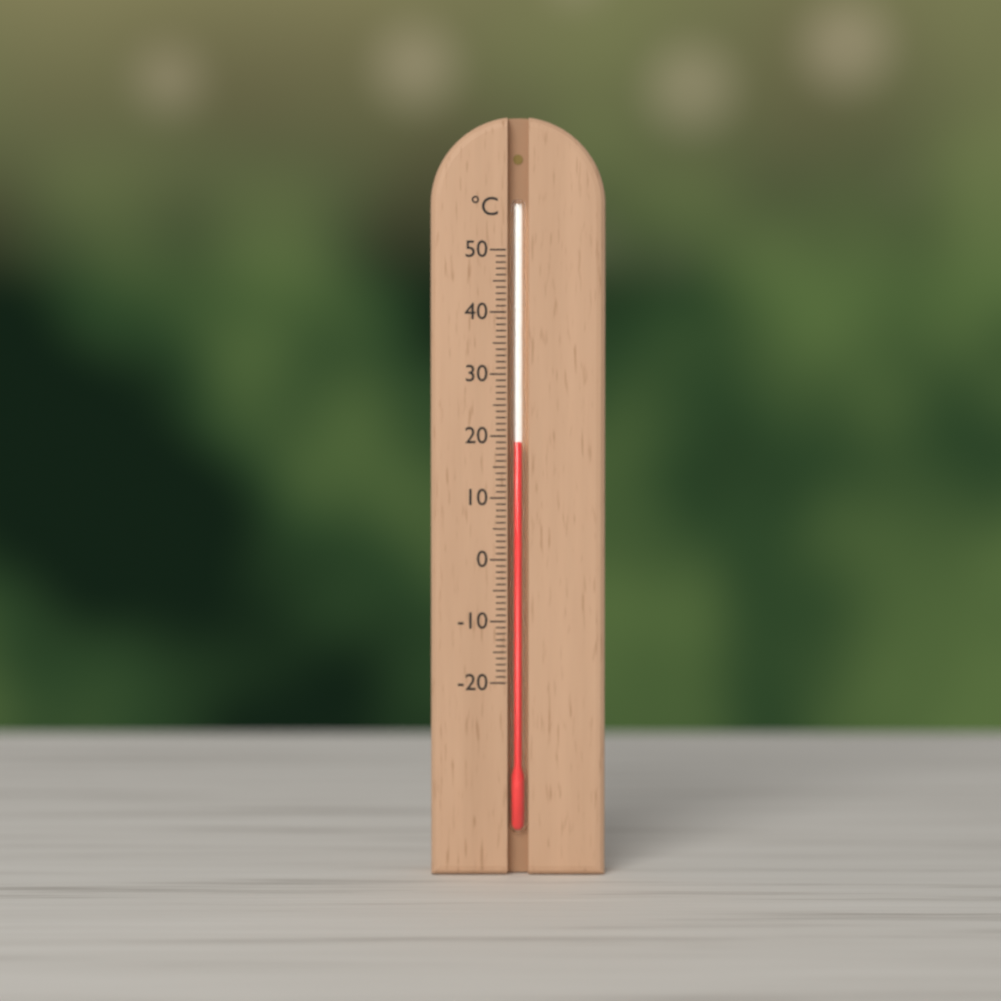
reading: 19 °C
